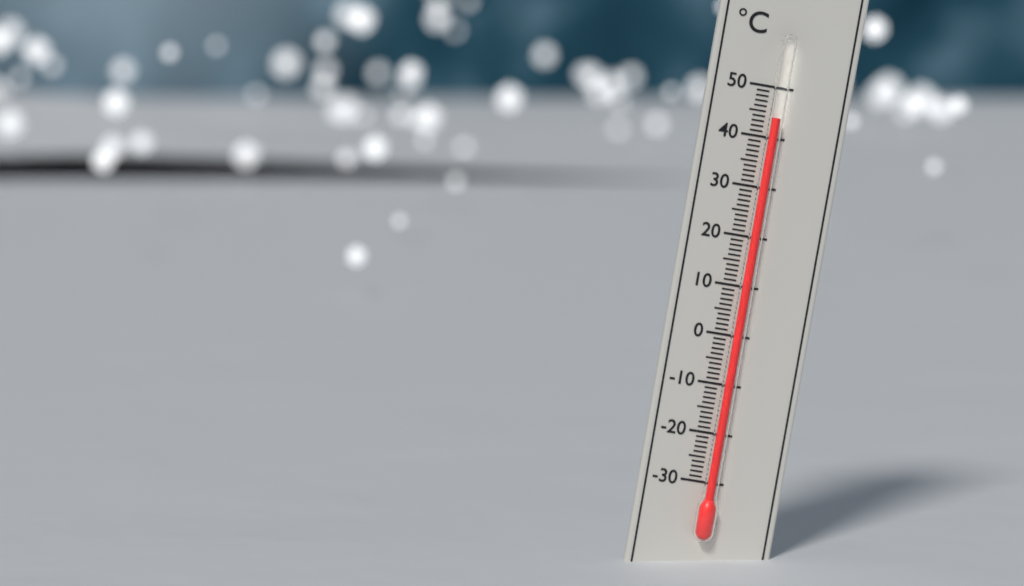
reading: 44 °C
